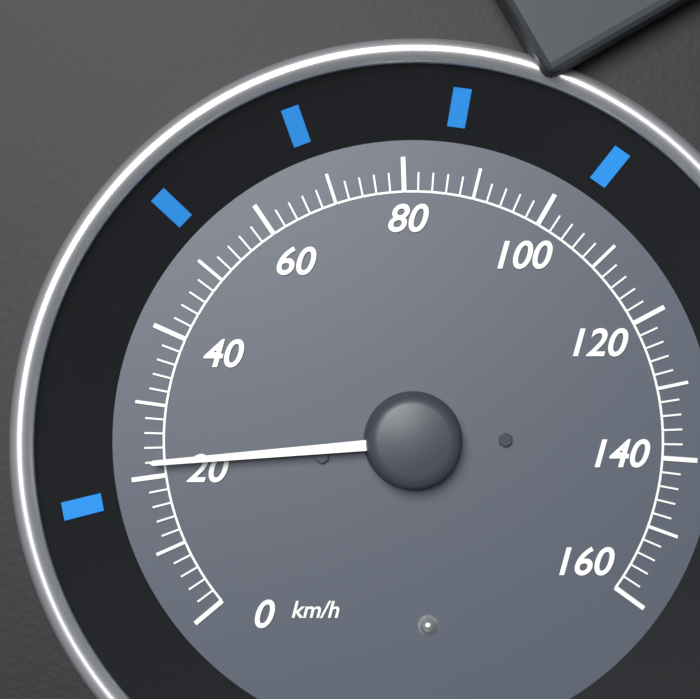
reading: 22 km/h
